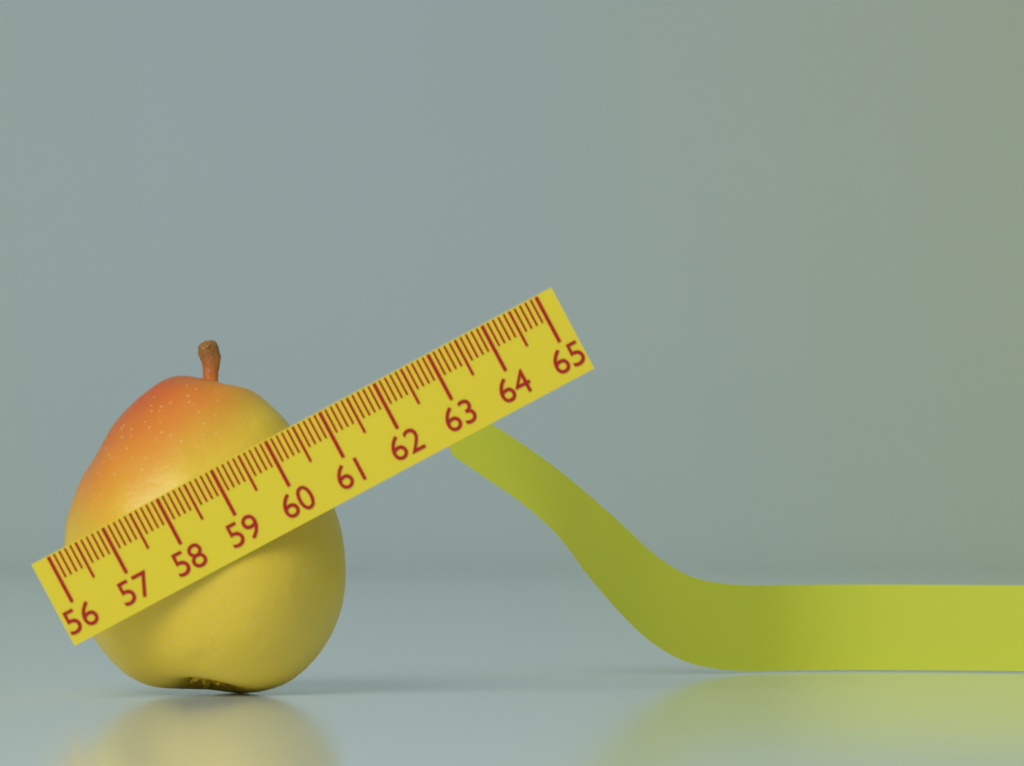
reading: 60.6 (no unit)
